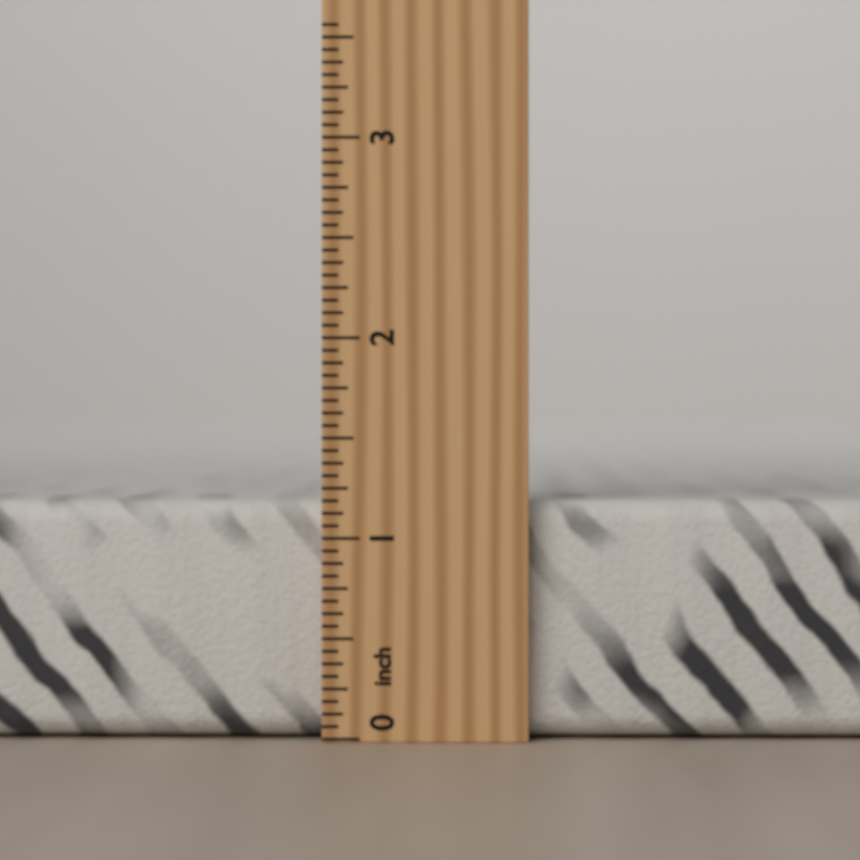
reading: 1.1875 inch
